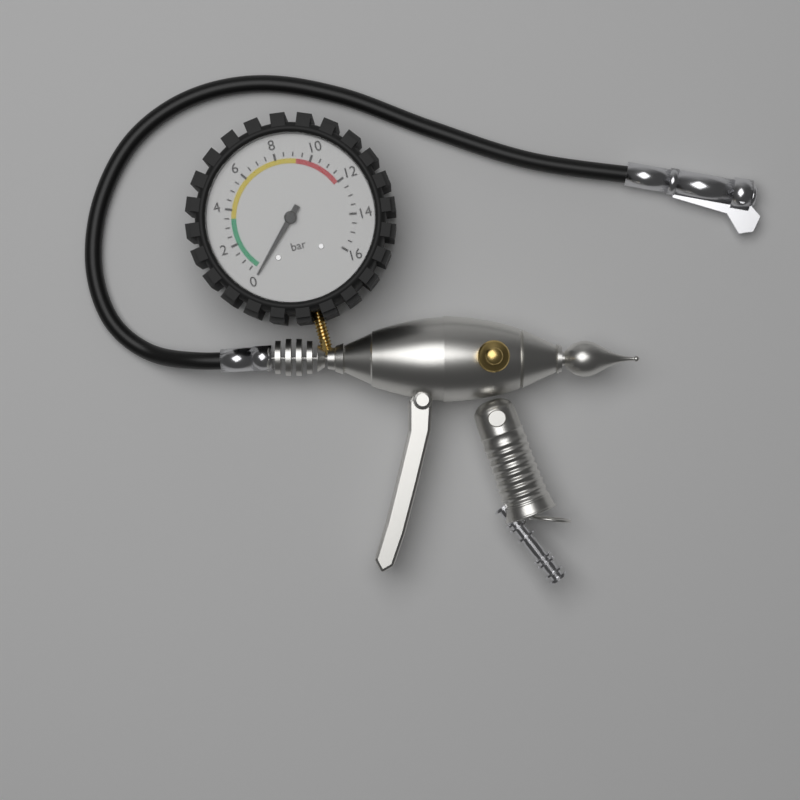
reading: 0.0 bar
